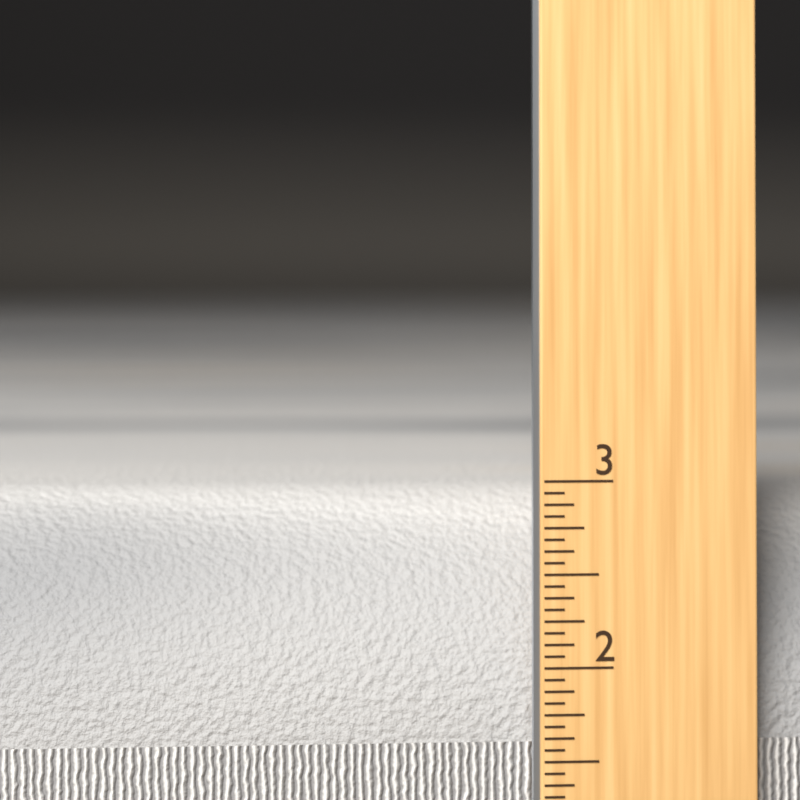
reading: 2.8750 in
